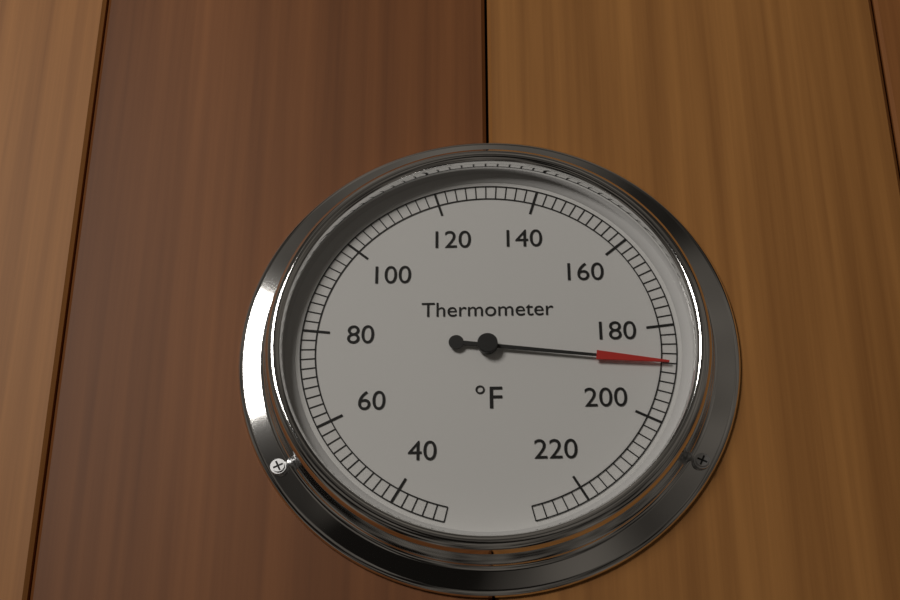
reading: 188 °F
